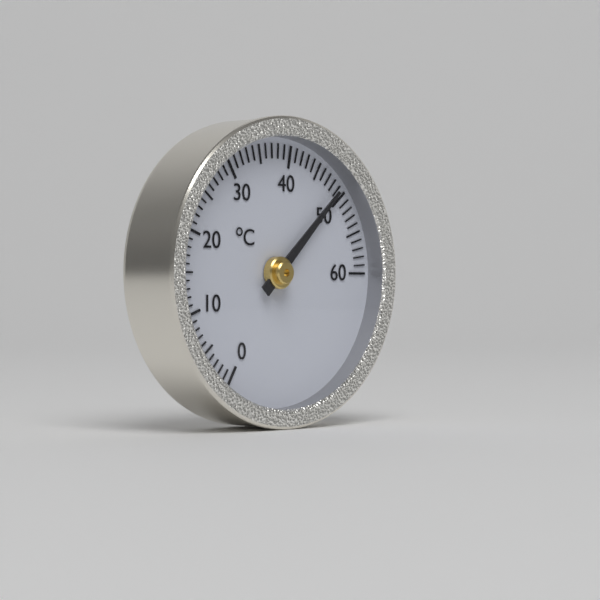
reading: 49 °C
